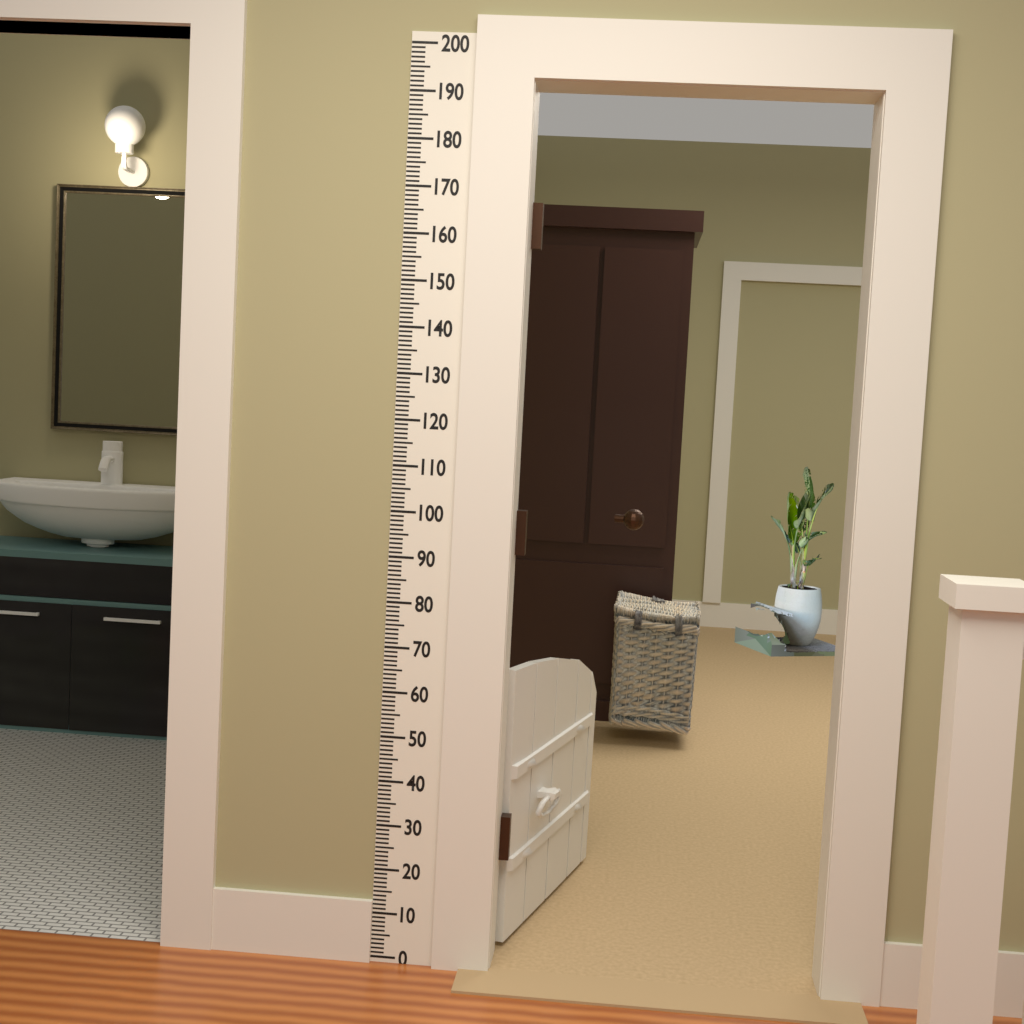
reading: 64 (no unit)
